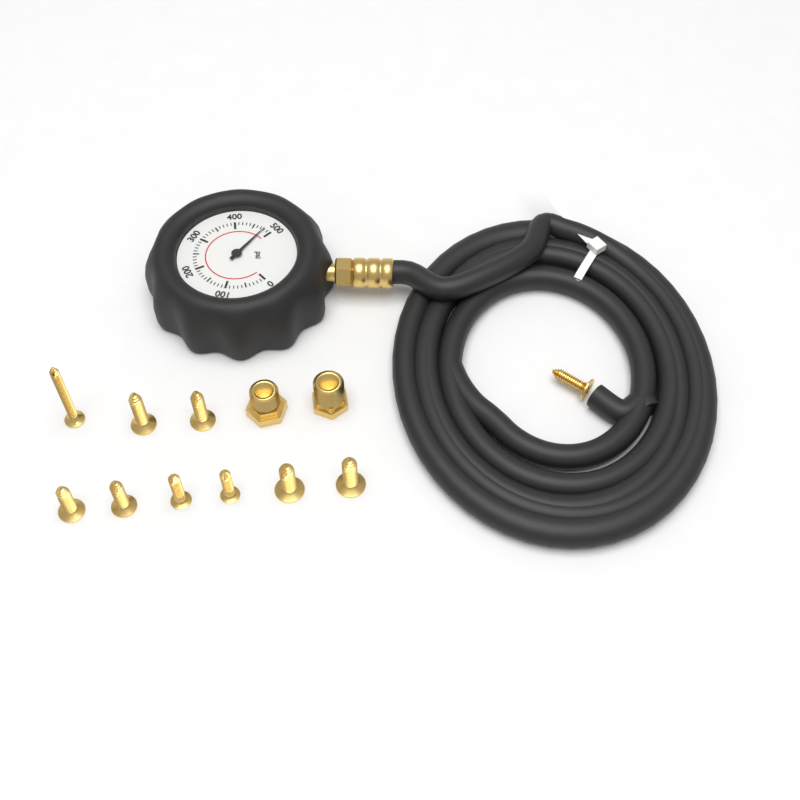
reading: 480 psi
